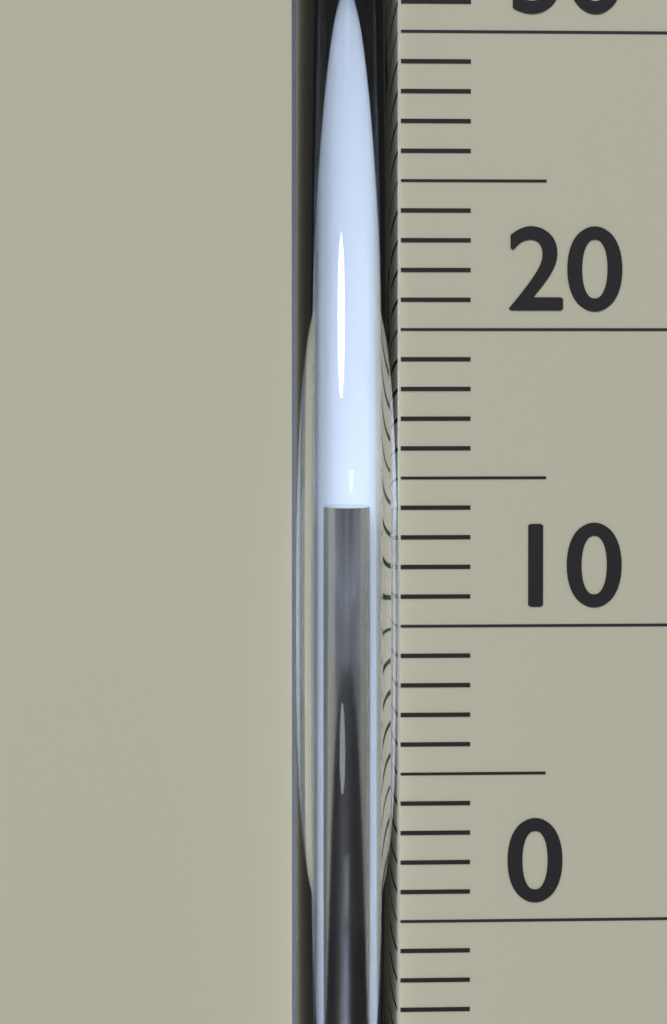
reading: 14 °C
